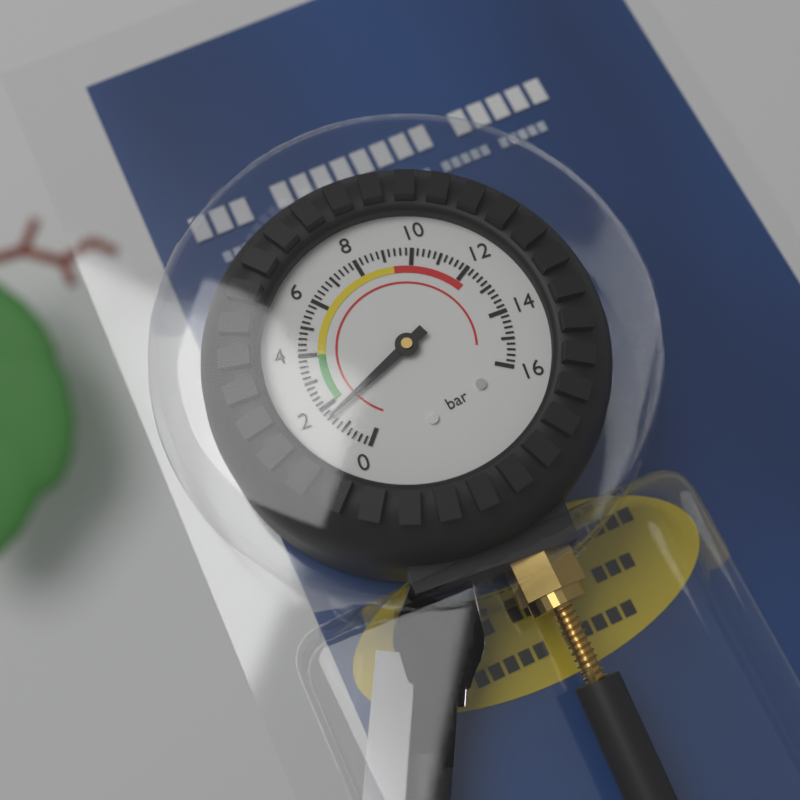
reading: 1.6 bar
